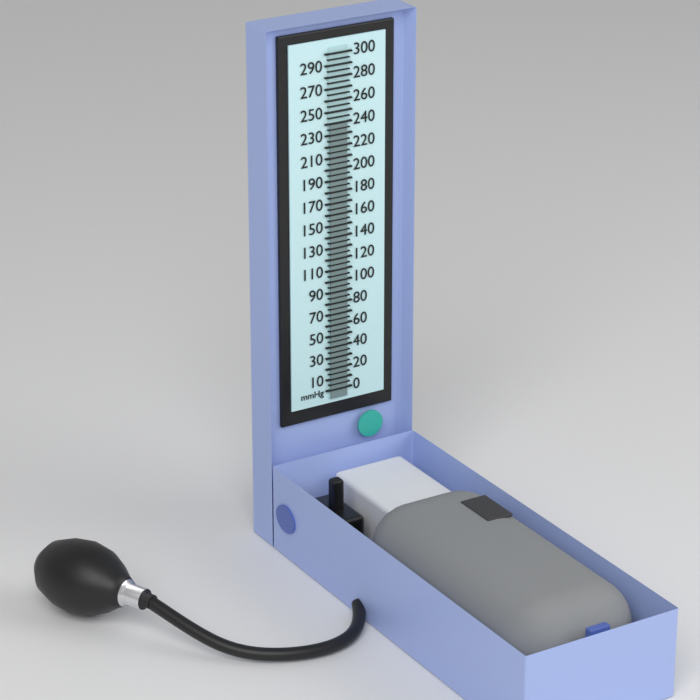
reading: 240 mmHg
